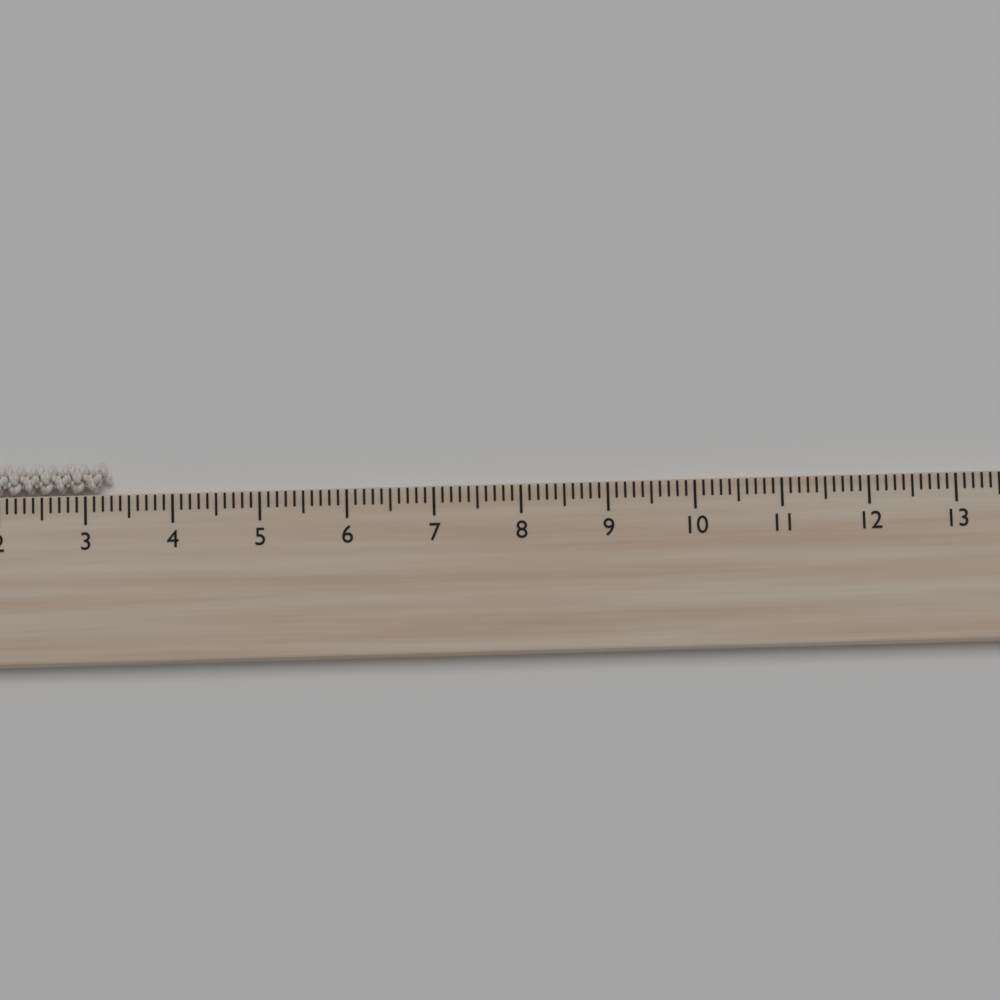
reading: 3.3 cm
